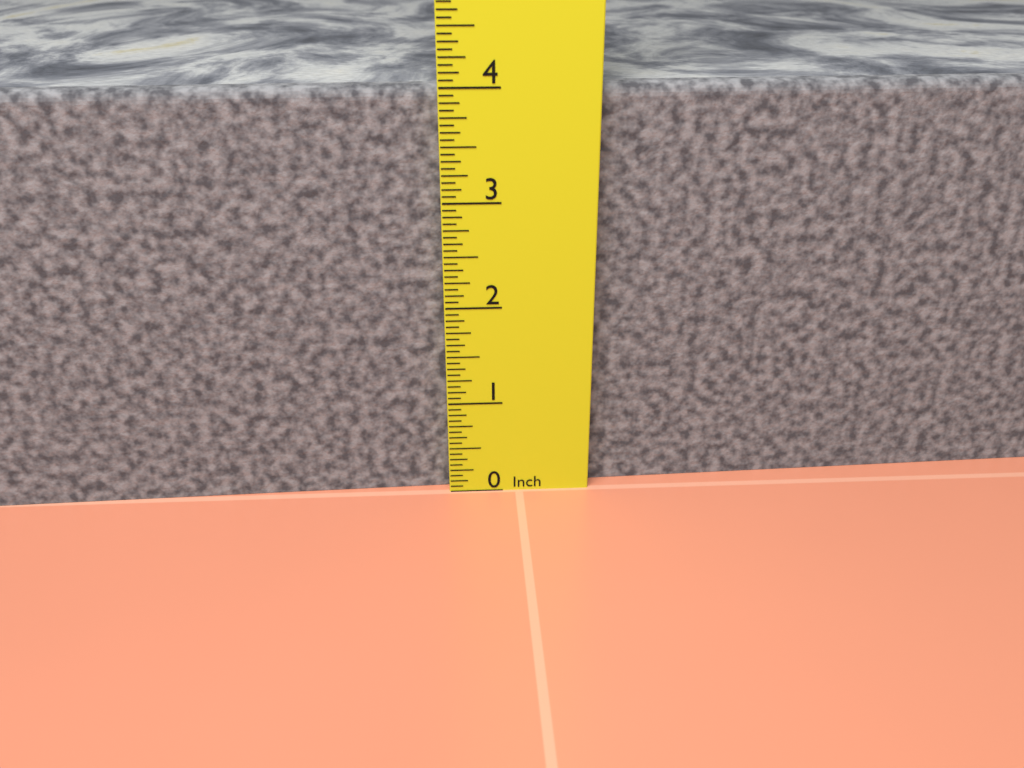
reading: 4.0000 in
